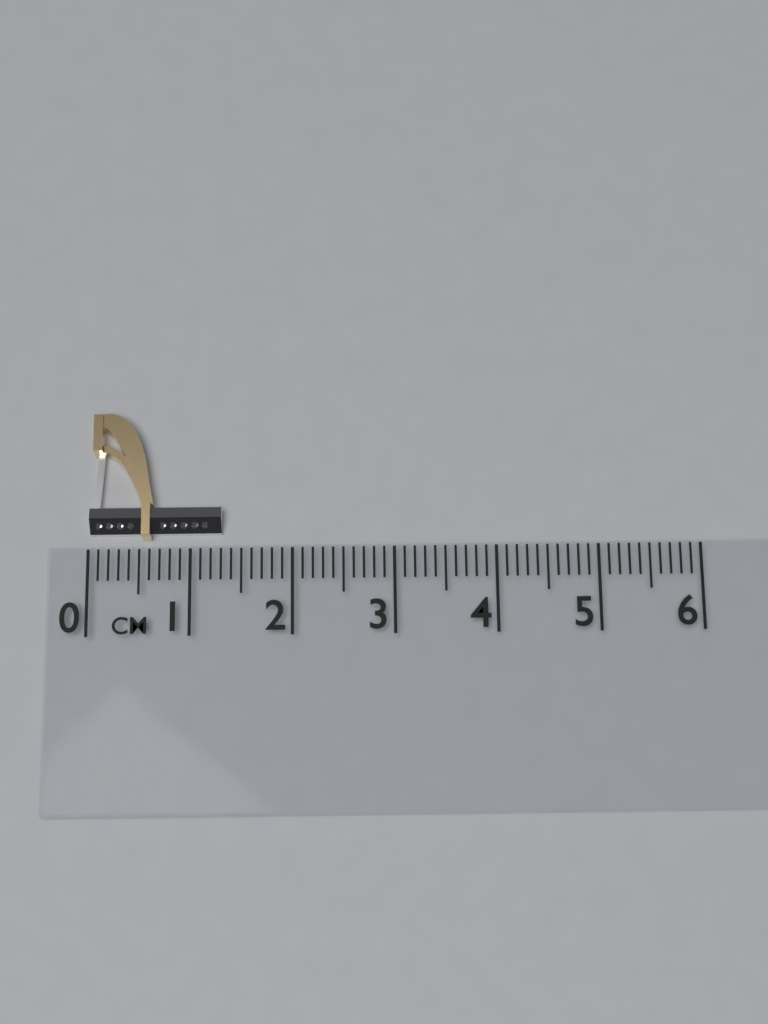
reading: 1.3 cm
